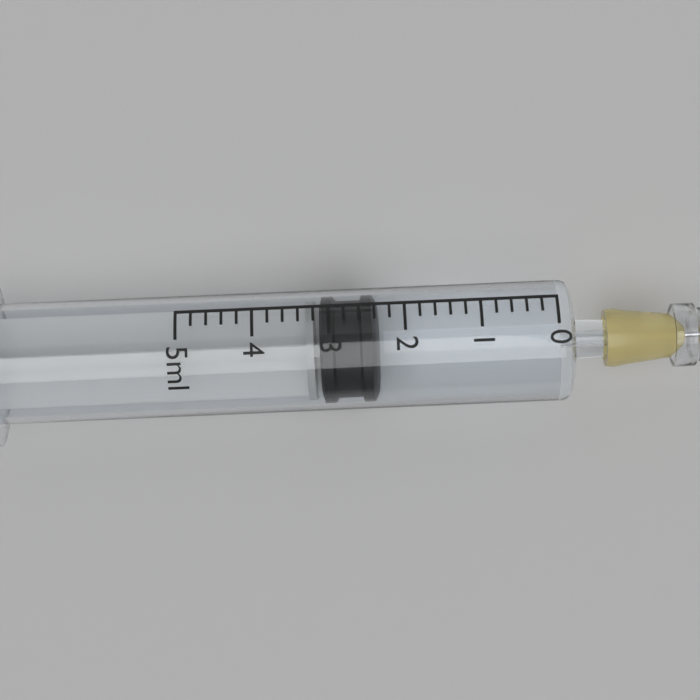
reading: 2.4 ml
